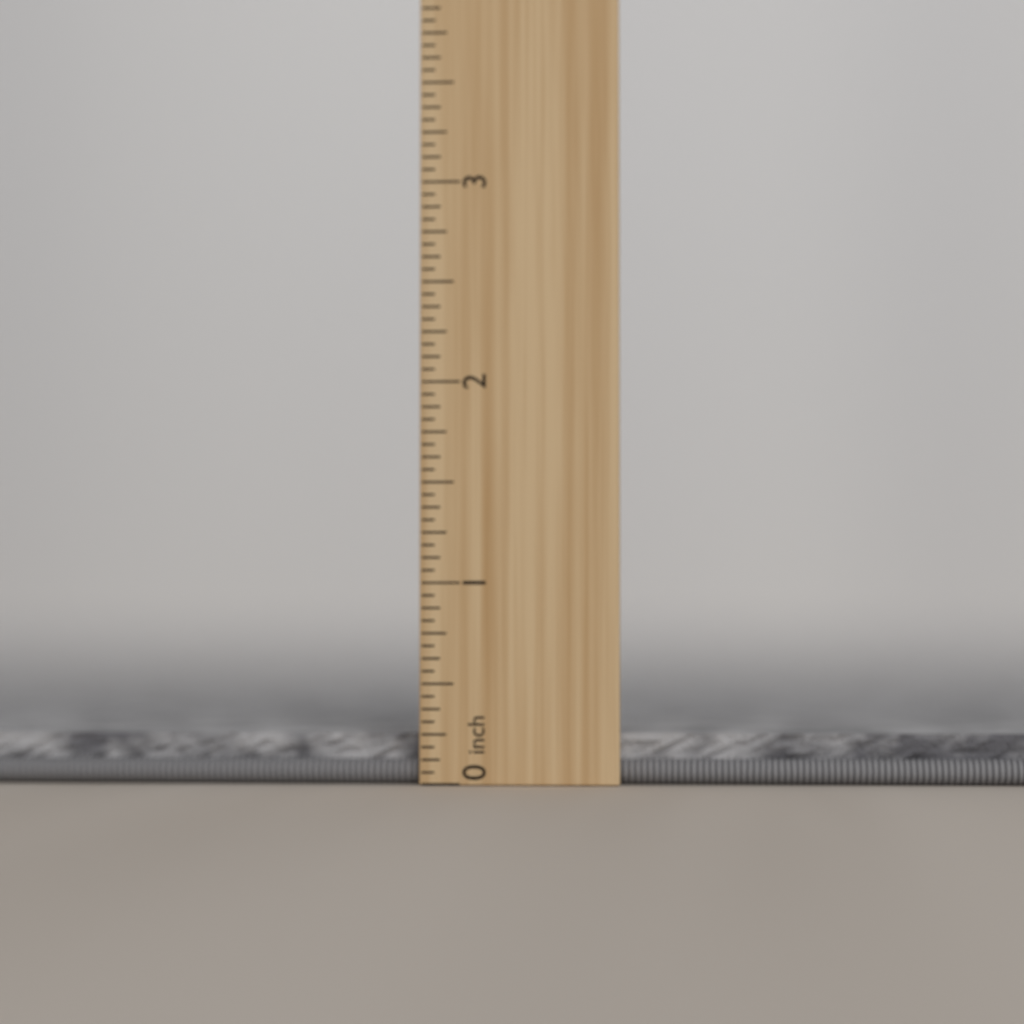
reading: 0.2500 inch
